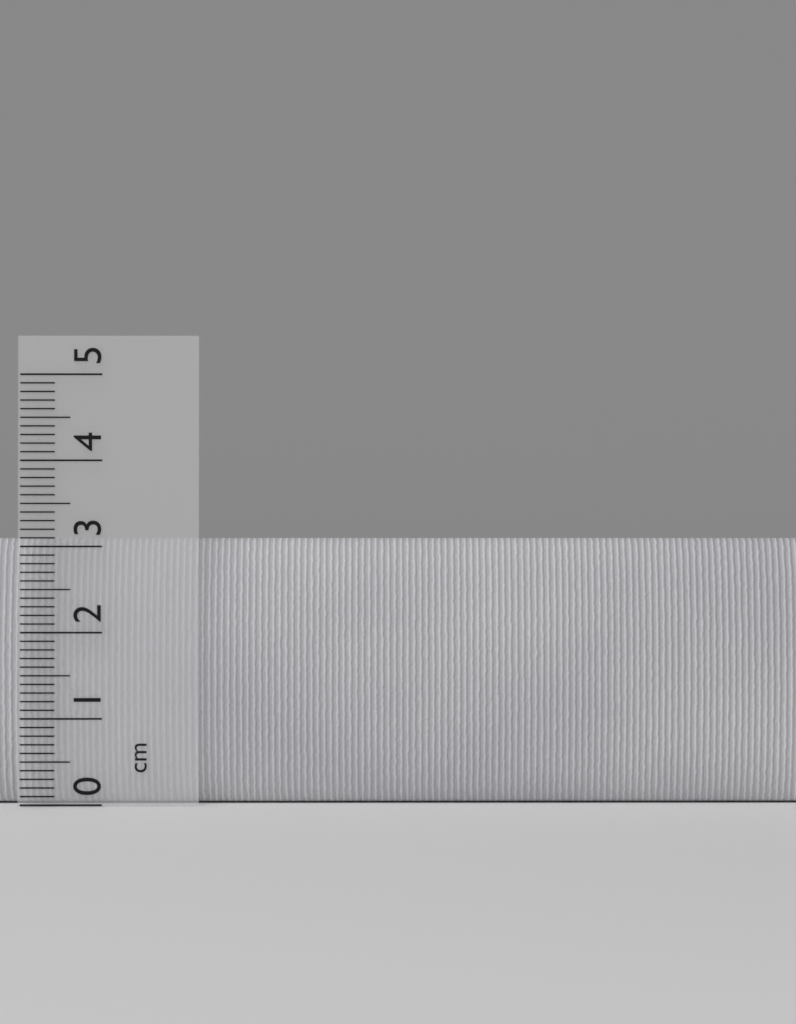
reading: 3.1 cm
